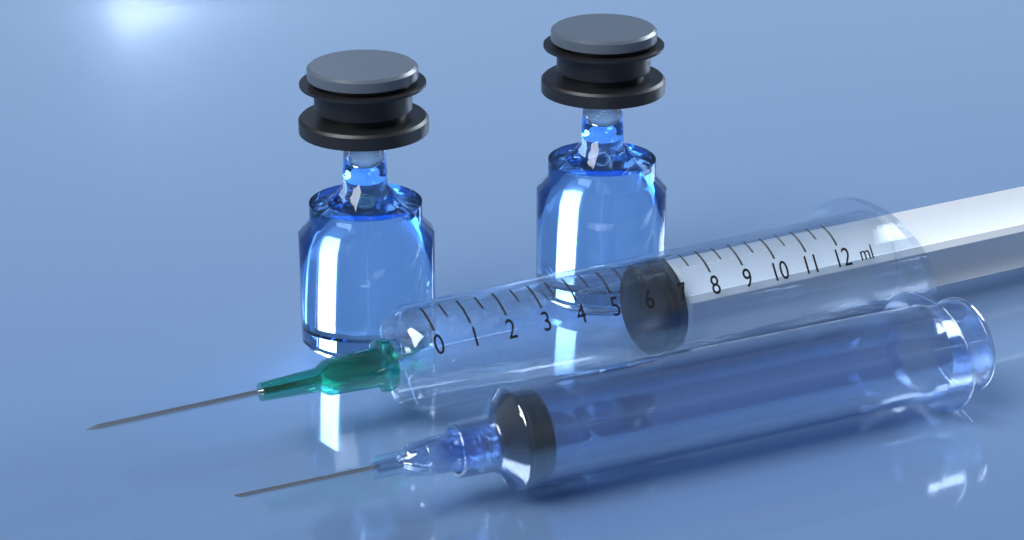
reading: 6.5 ml
